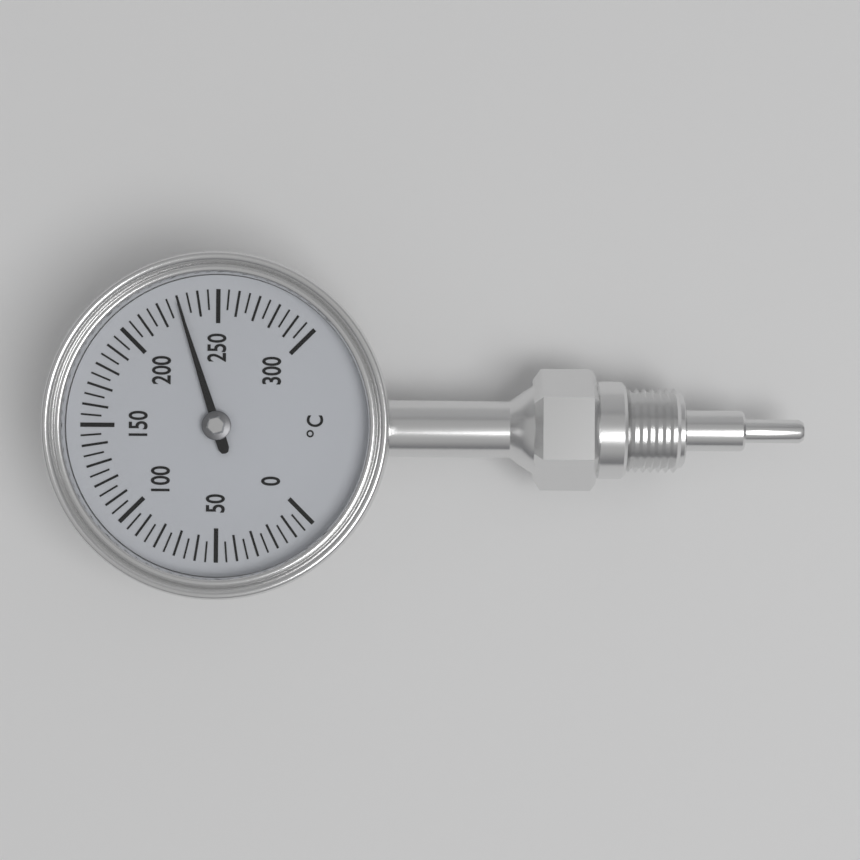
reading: 230 °C
